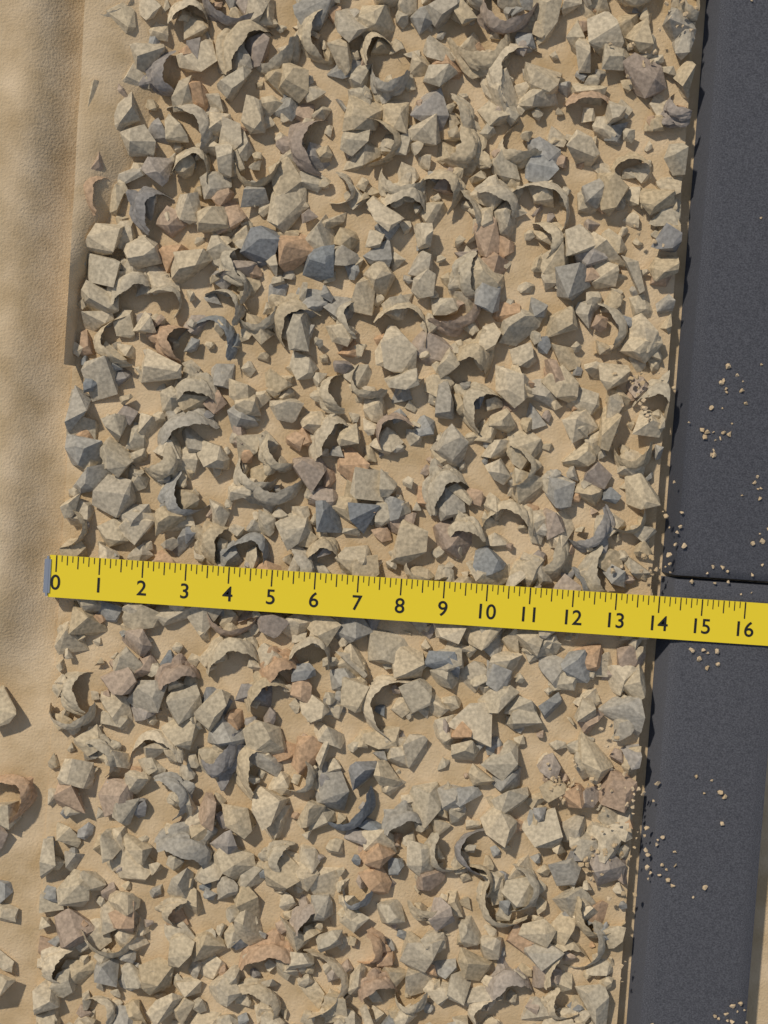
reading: 13.875 (no unit)
